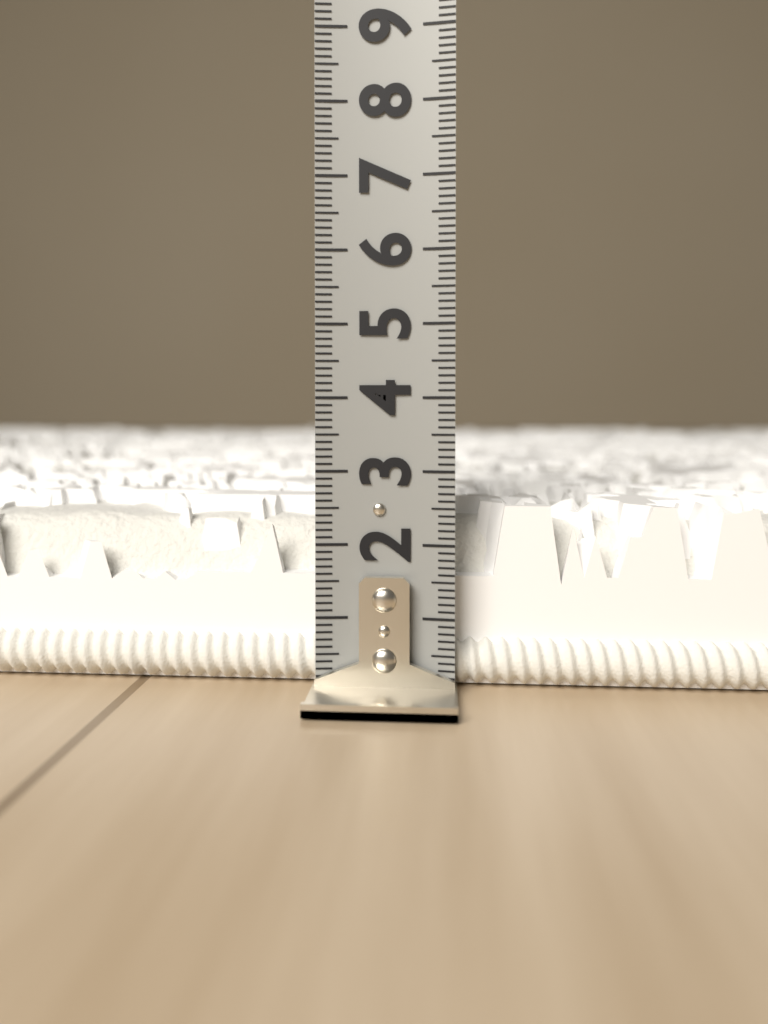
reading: 2.5 (no unit)
